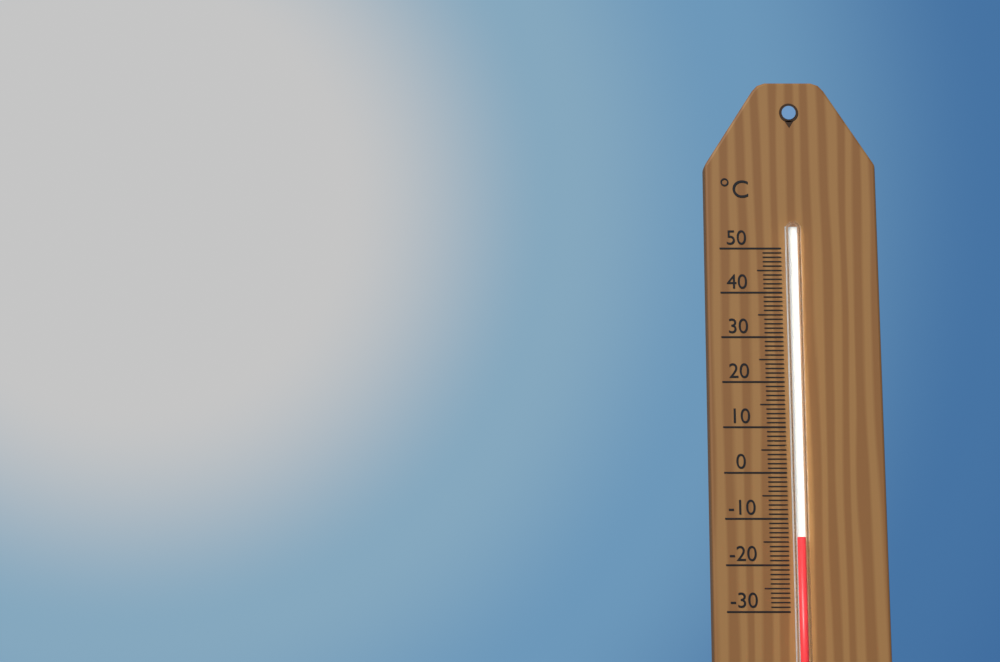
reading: -14 °C
